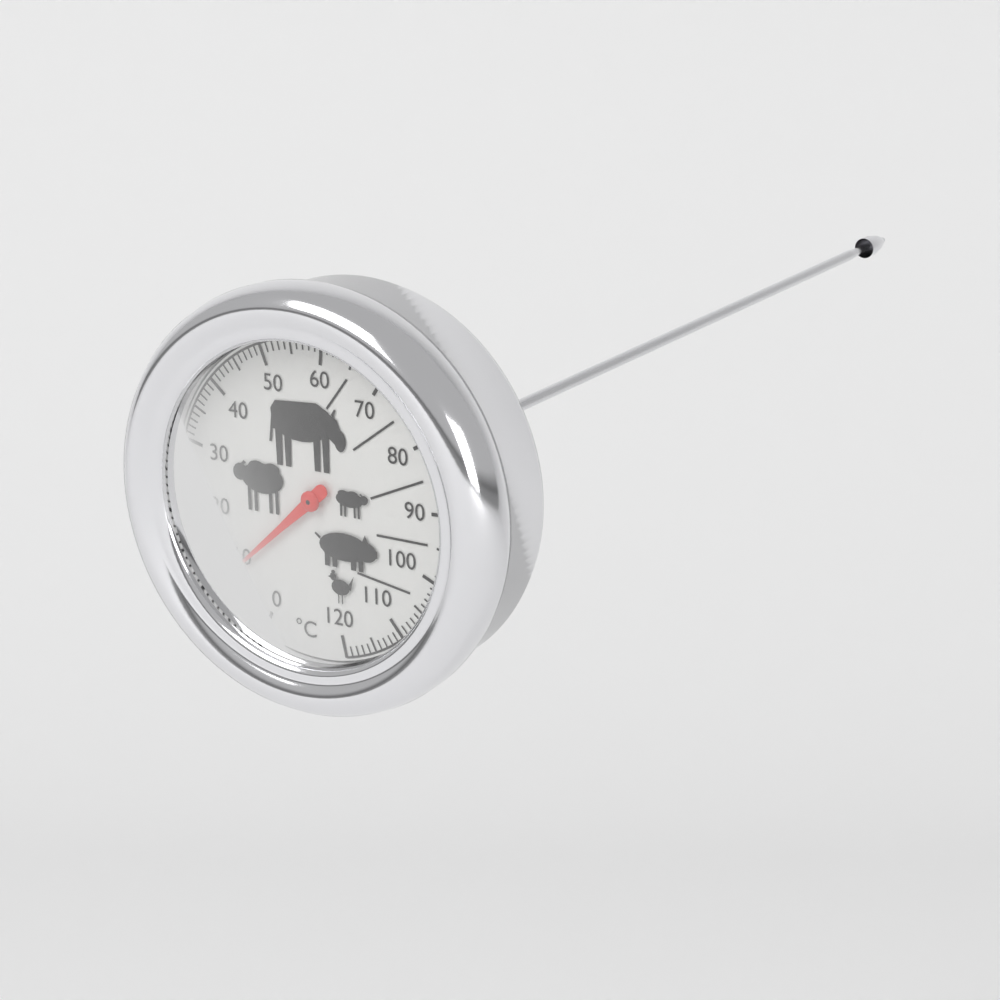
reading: 9 °C
